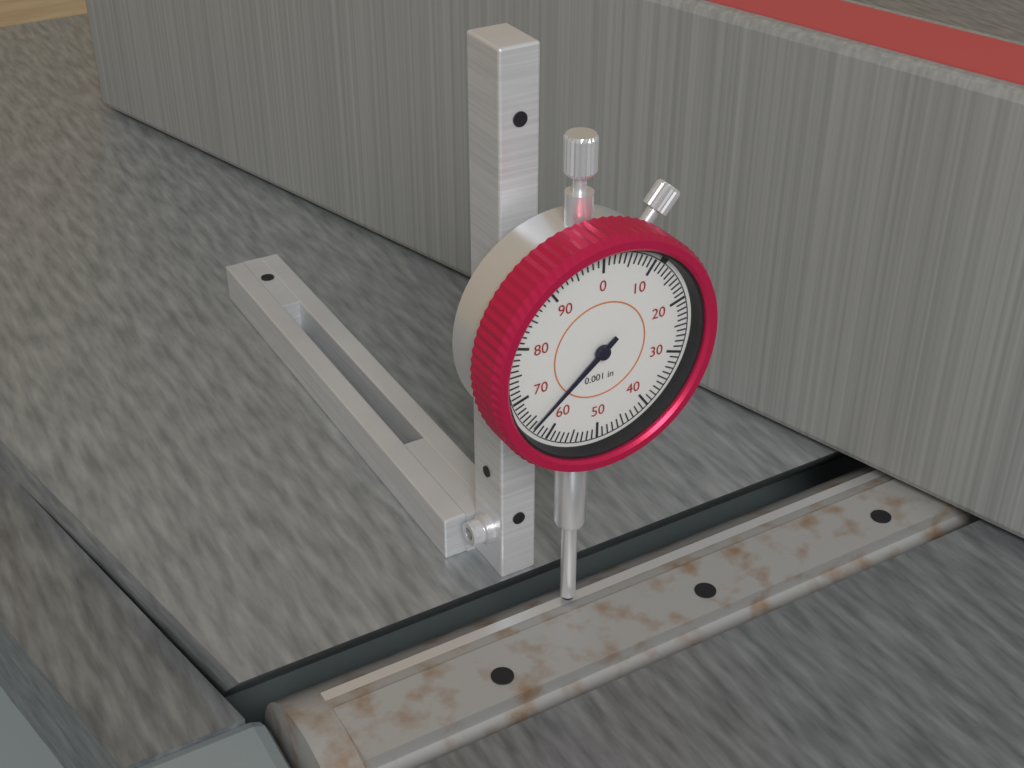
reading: 0.064 in
